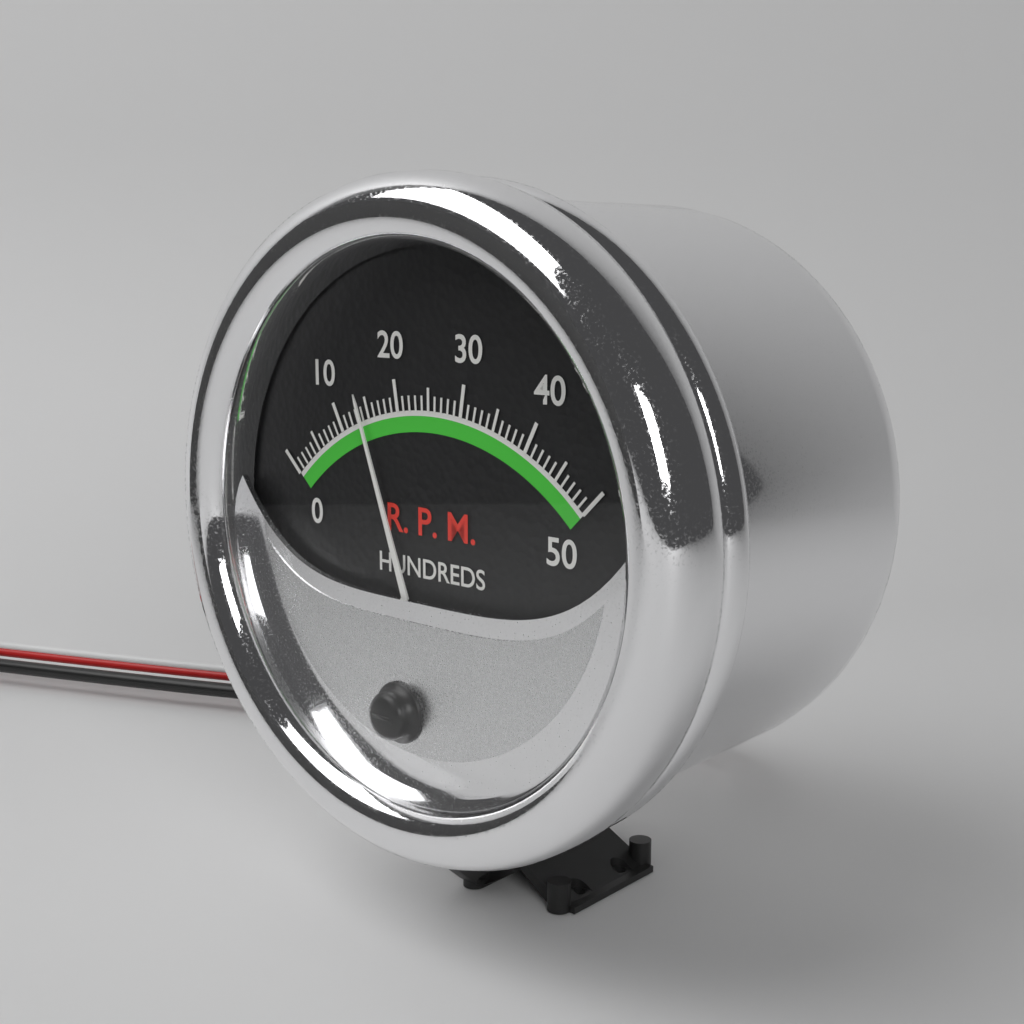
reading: 14 RPM x100
